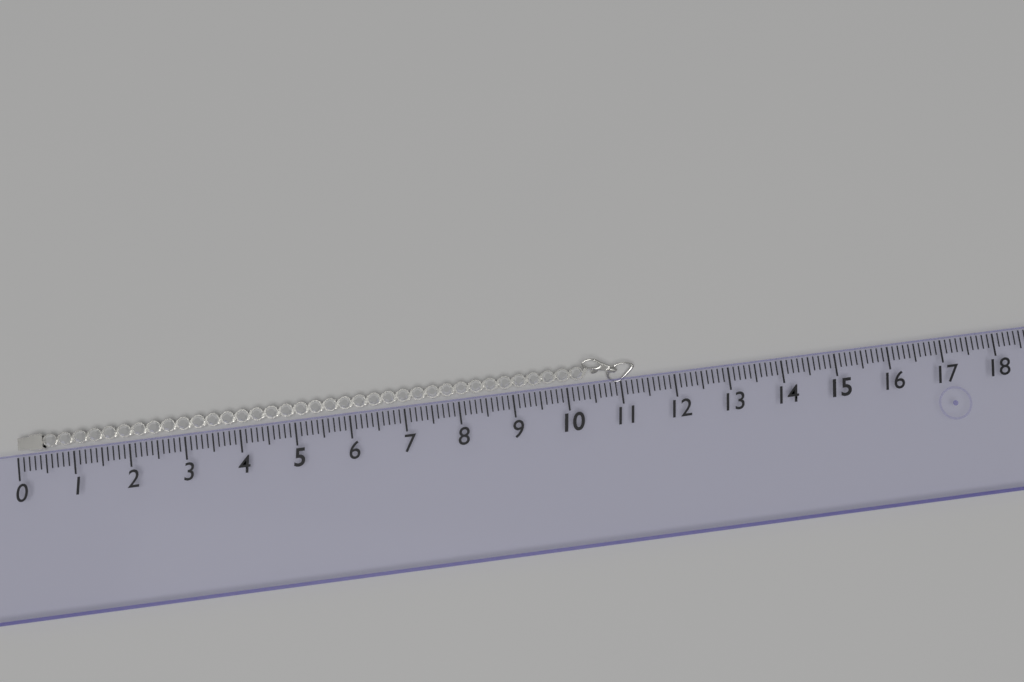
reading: 11.3 (no unit)
